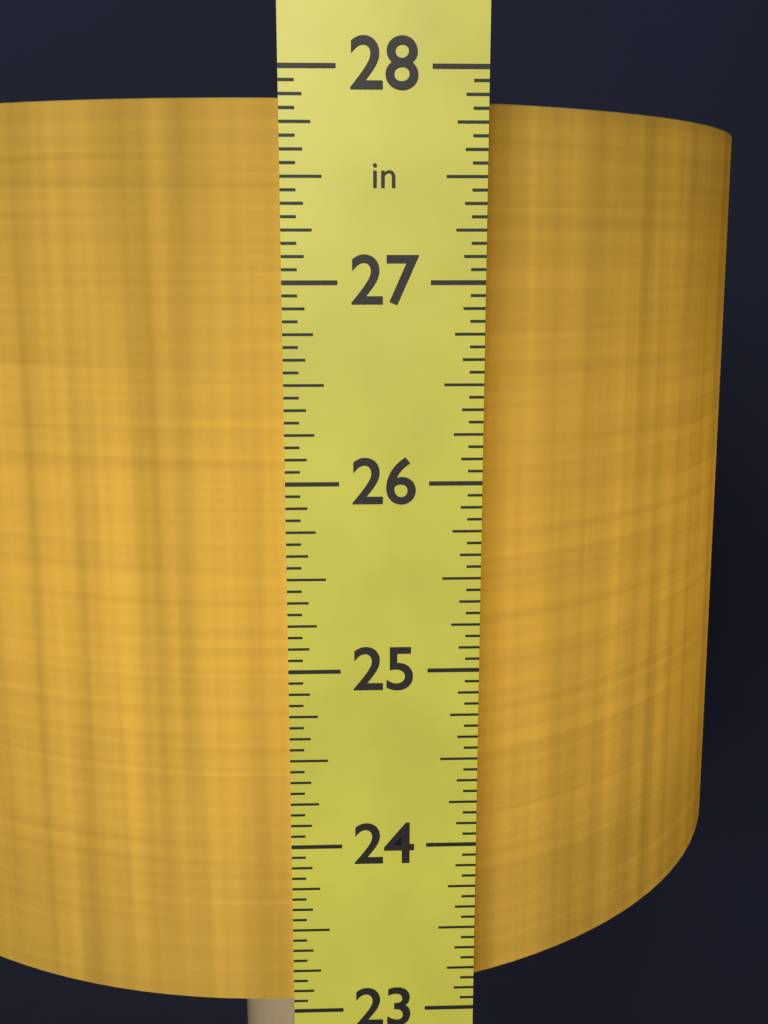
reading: 27.8750 in
